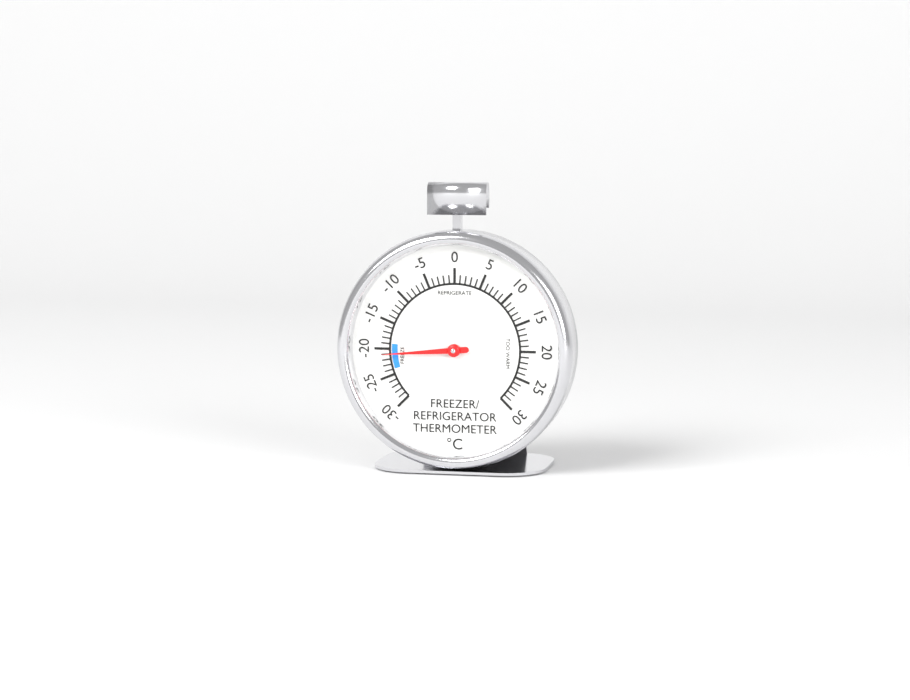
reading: -21 °C
